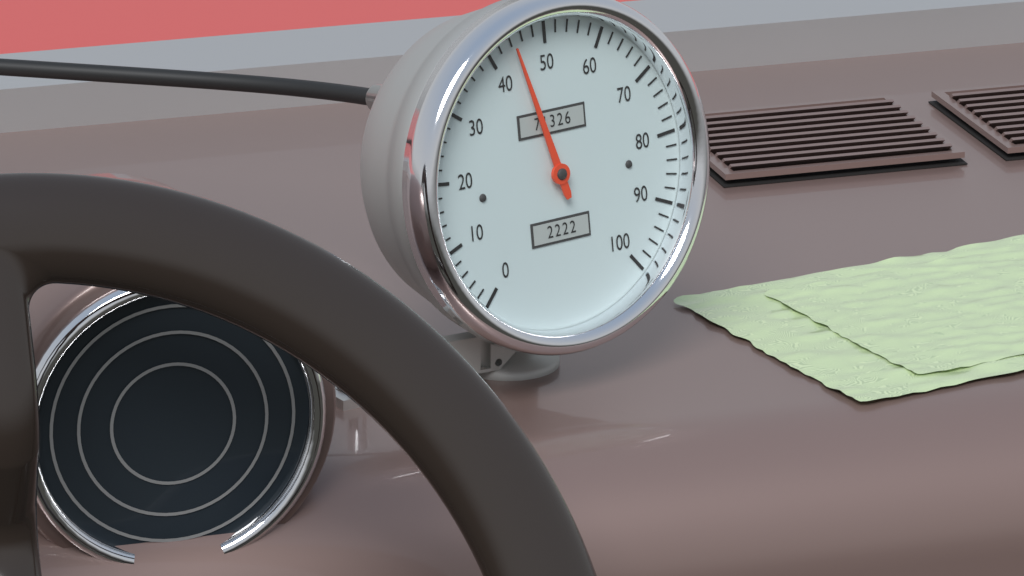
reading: 44 (no unit)
